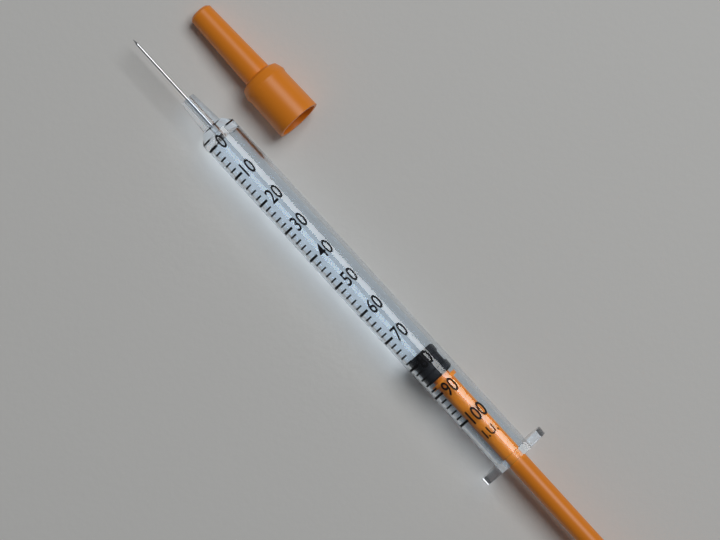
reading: 78 I.U.
